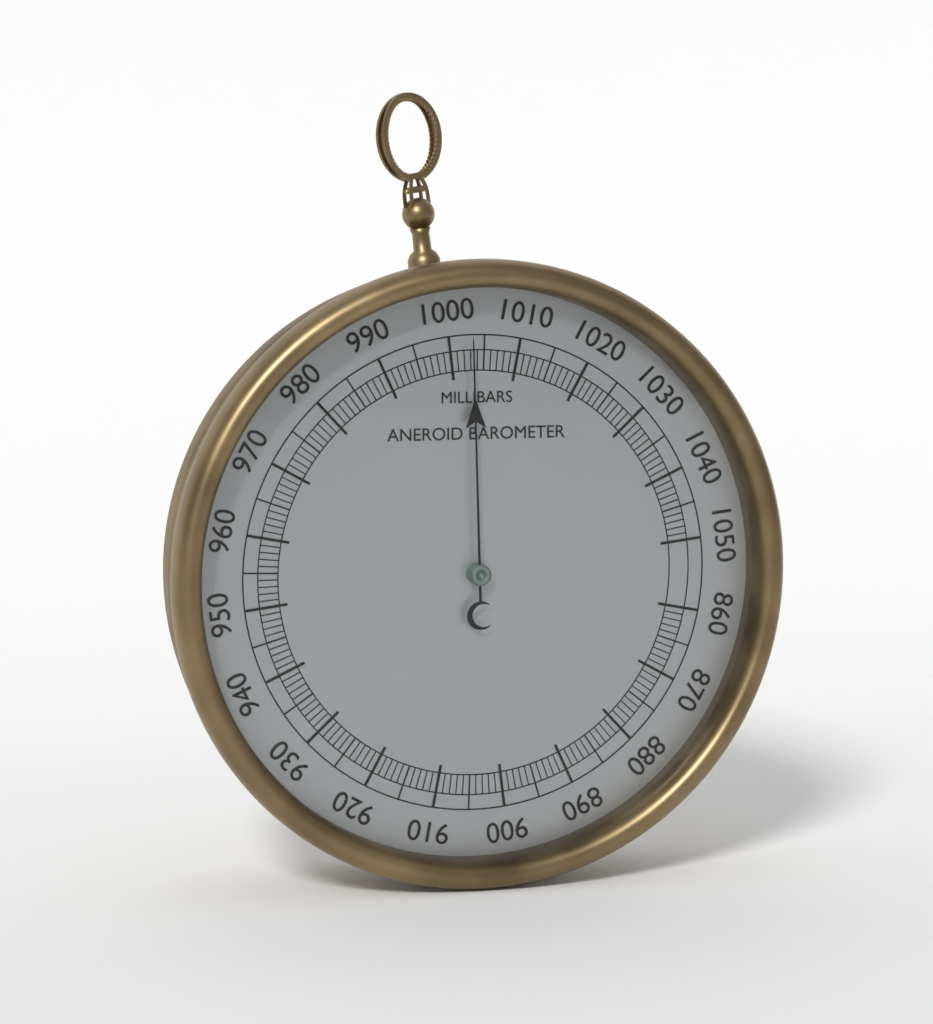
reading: 1003 mbar
